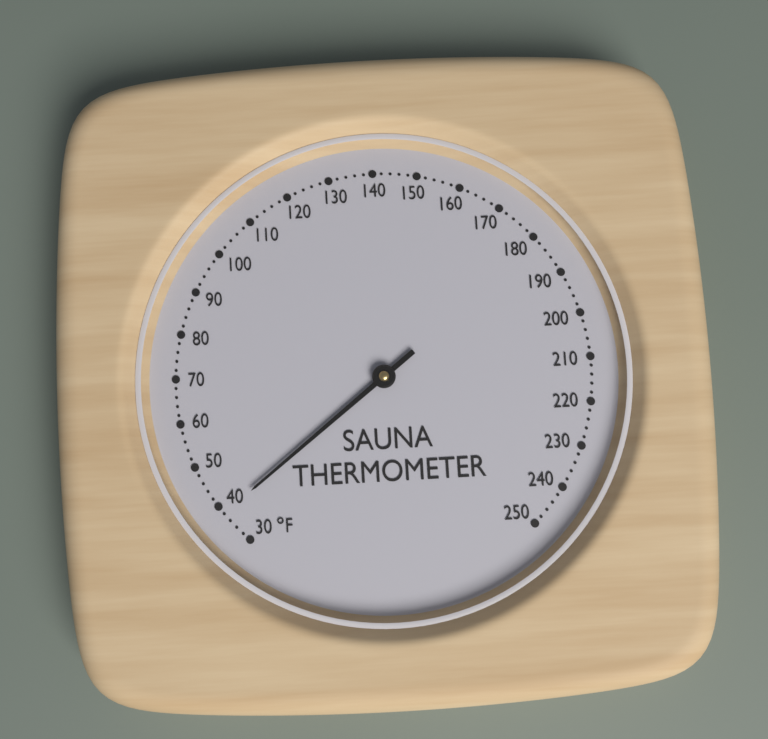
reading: 38 °F
